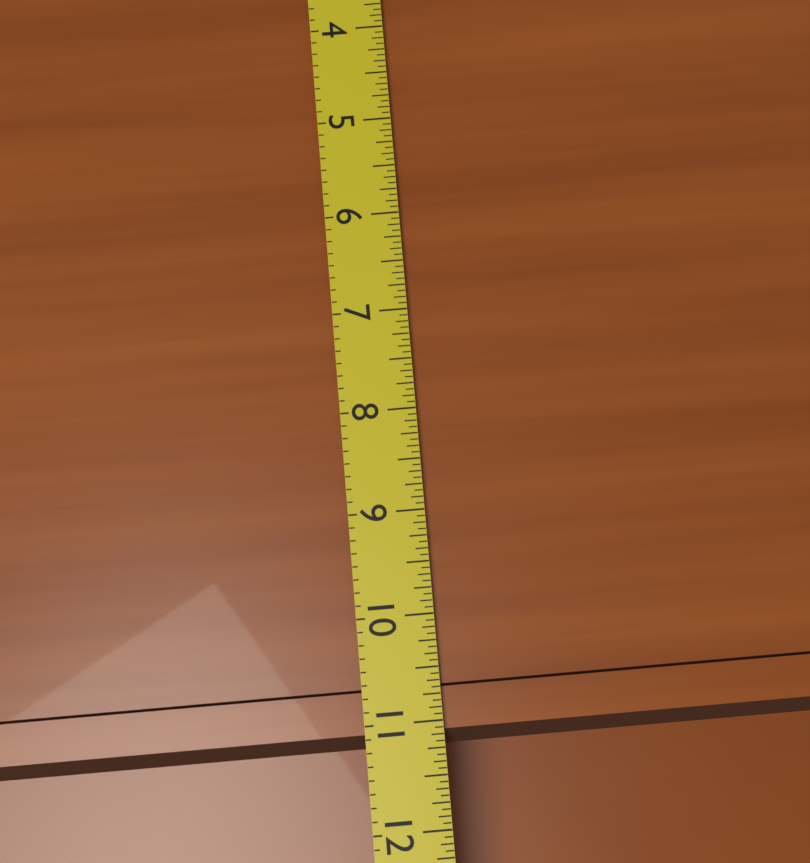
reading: 11.2500 (no unit)
